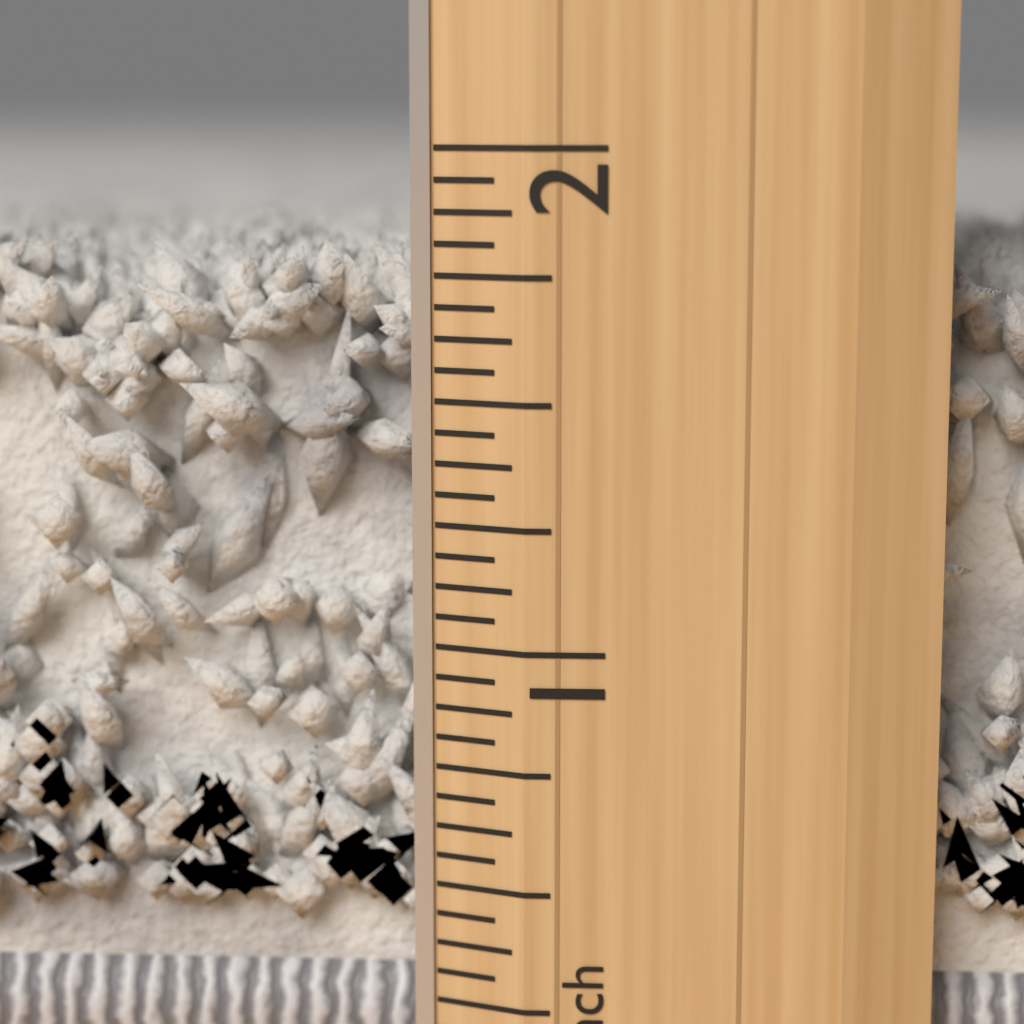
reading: 1.8125 inch
